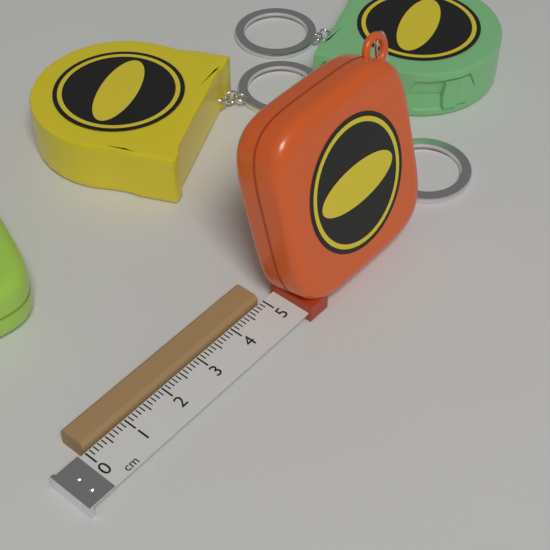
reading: 4.9 cm
